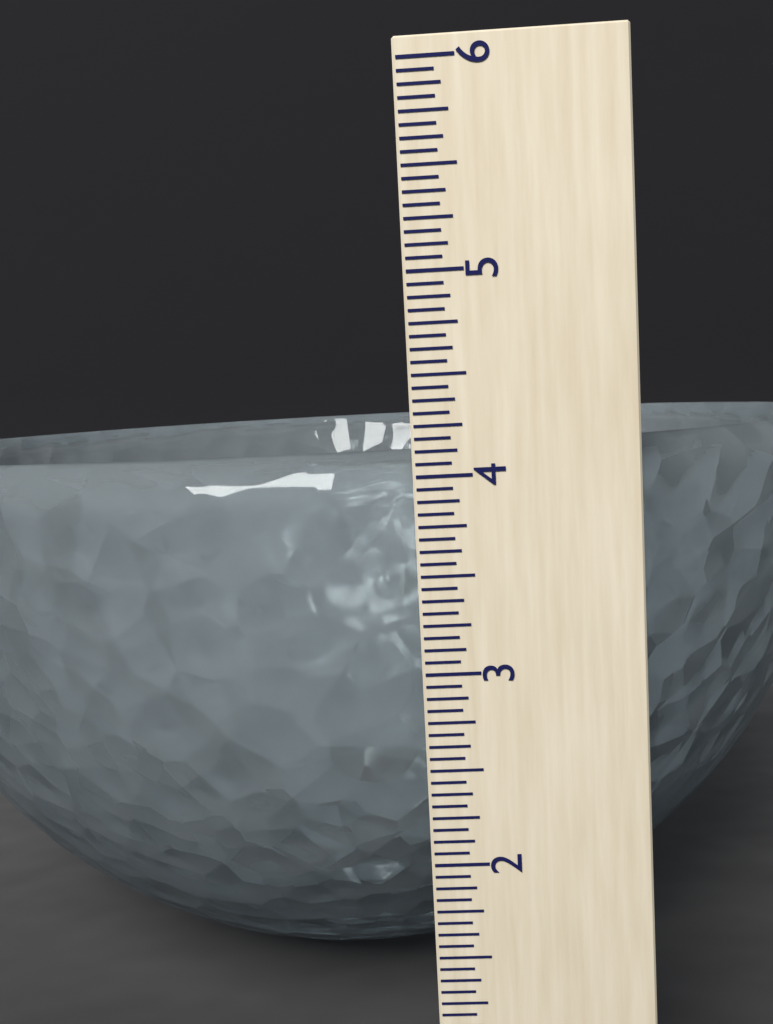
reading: 4.1250 (no unit)
